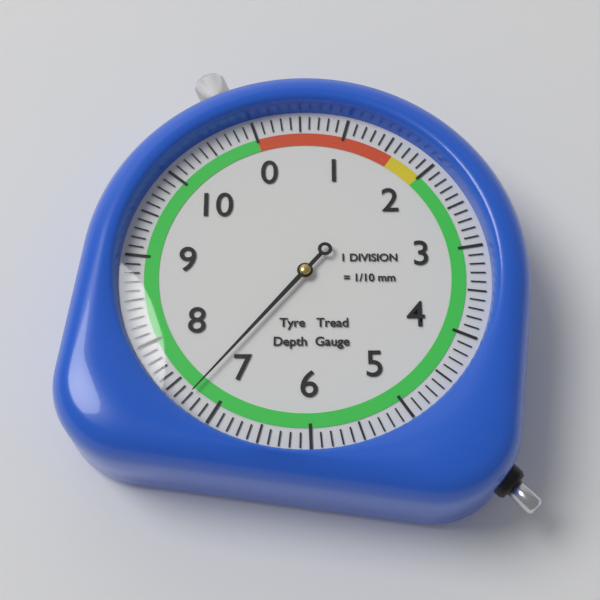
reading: 7.3 mm
